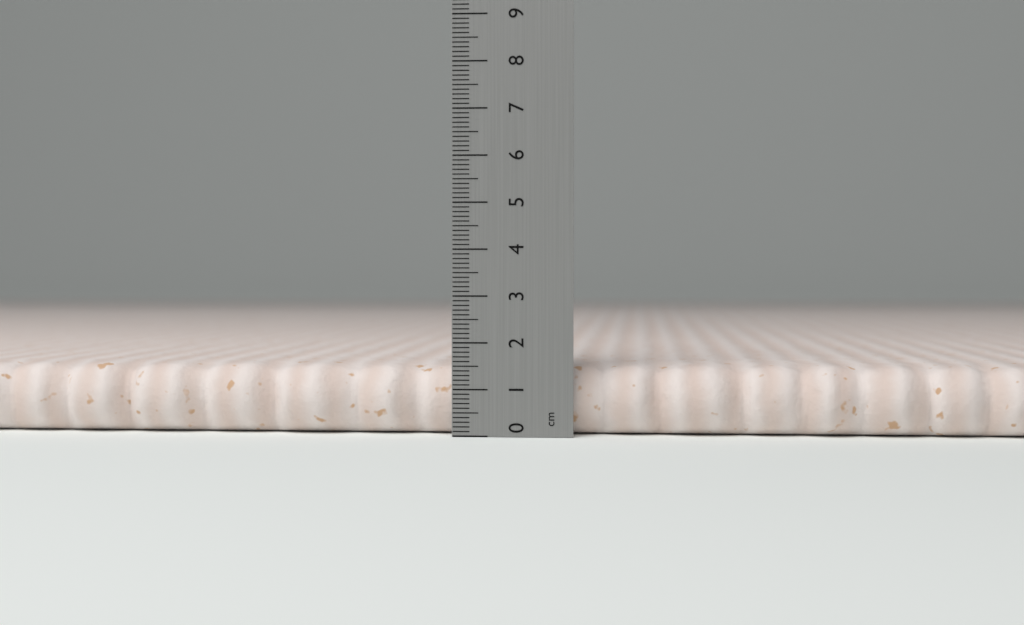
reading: 1.5 cm
